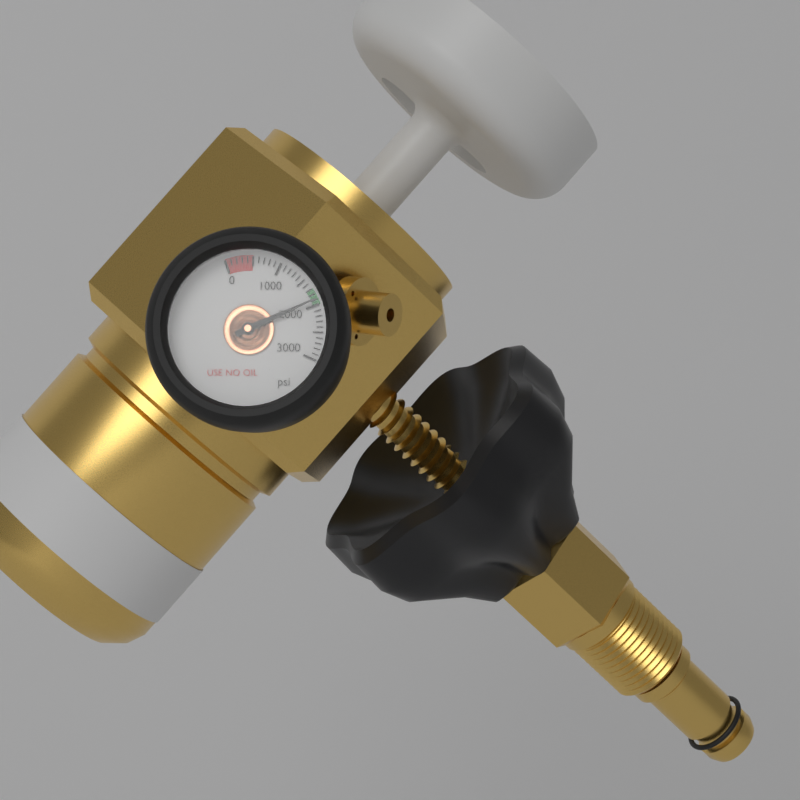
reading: 1900 psi
